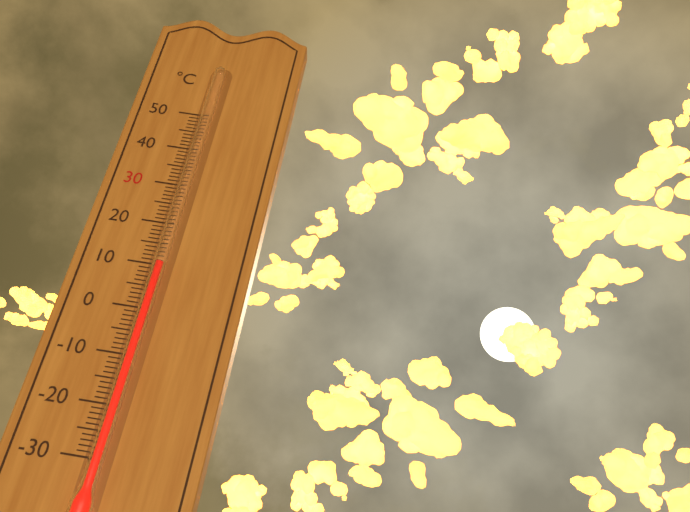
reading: 10 °C
